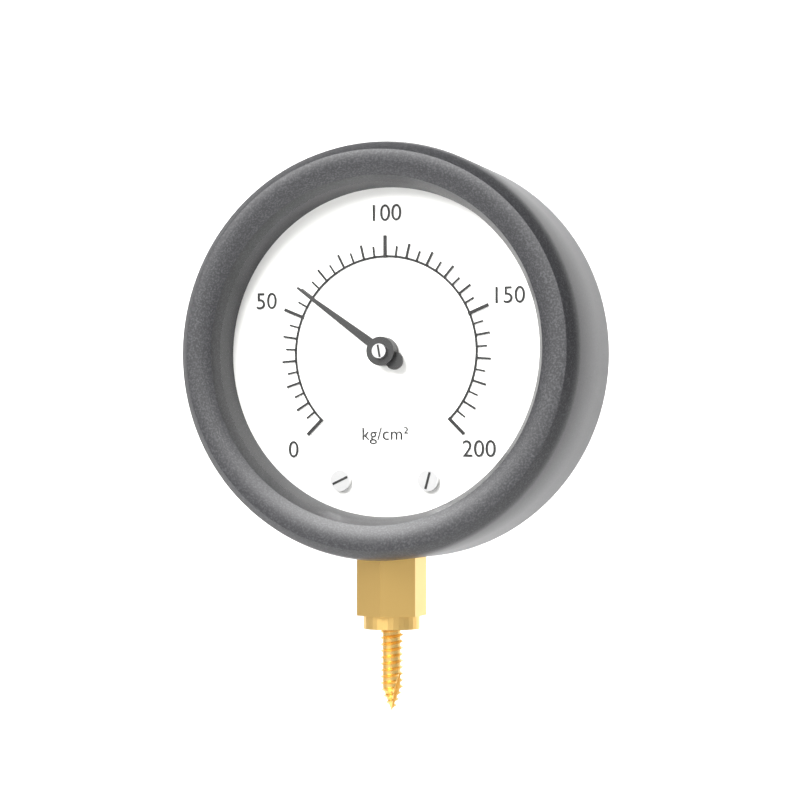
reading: 60 kg/cm²
